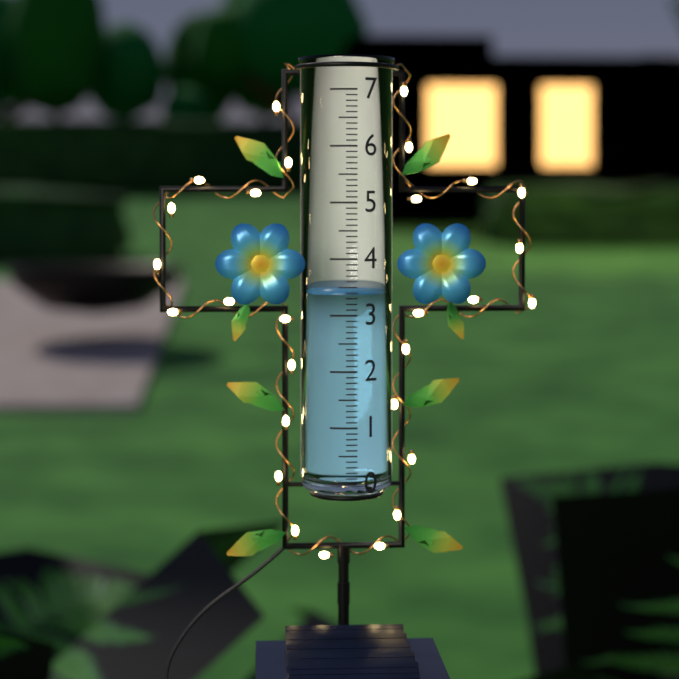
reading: 3.4 (no unit)
